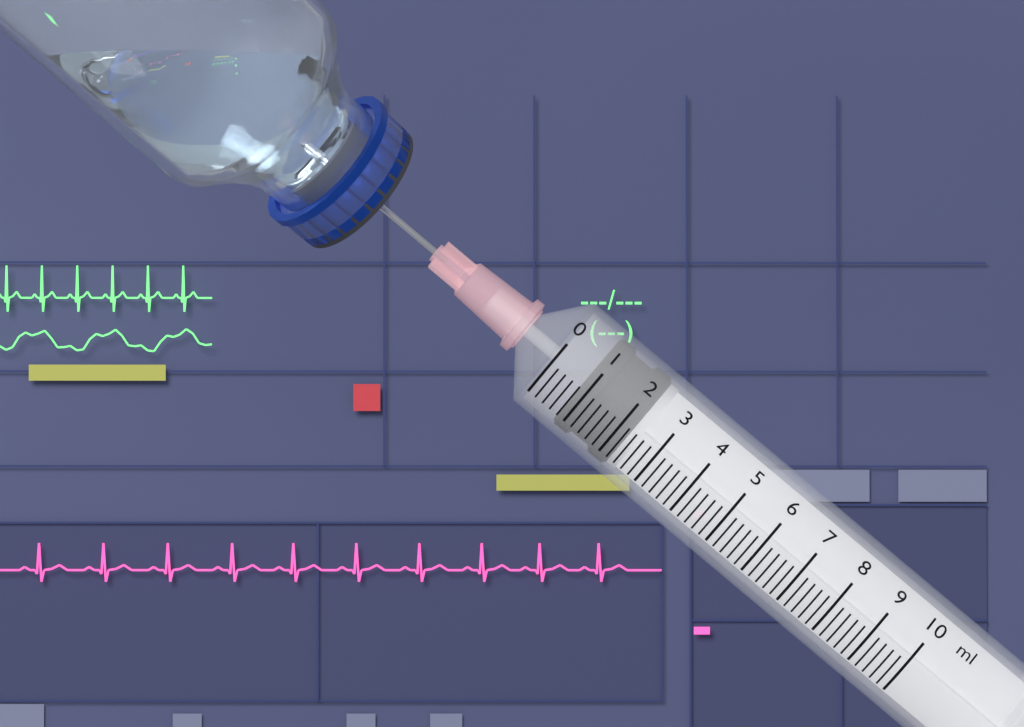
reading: 0.8 ml
